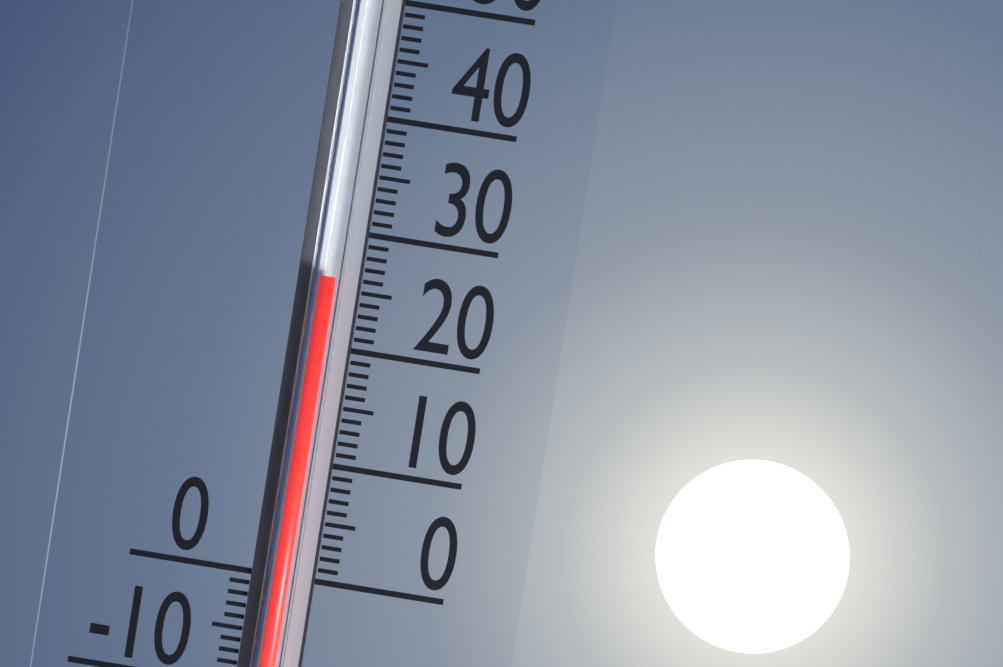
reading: 26 (no unit)
